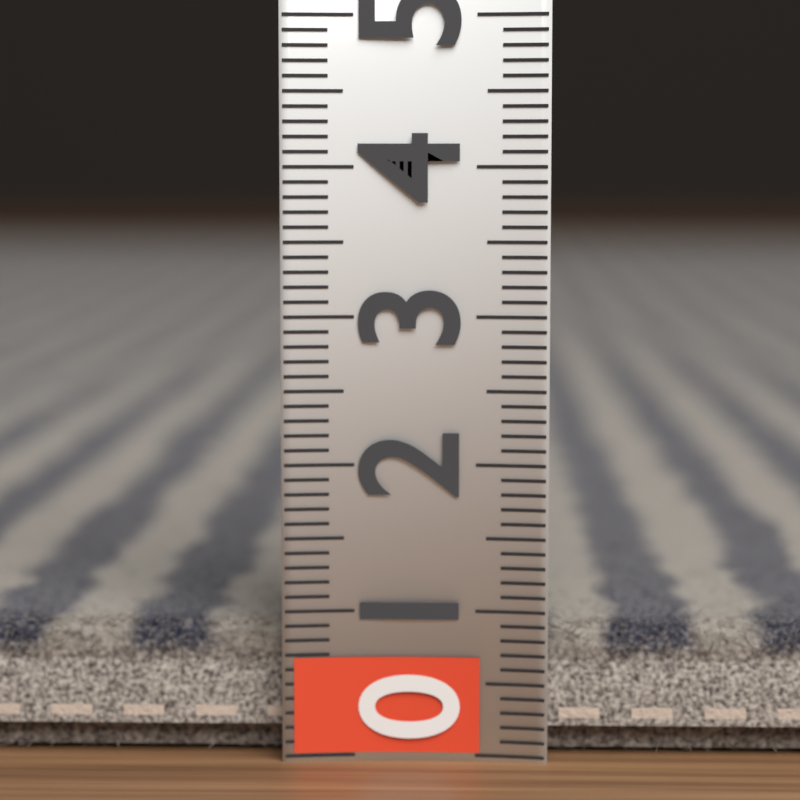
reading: 0.9 (no unit)
